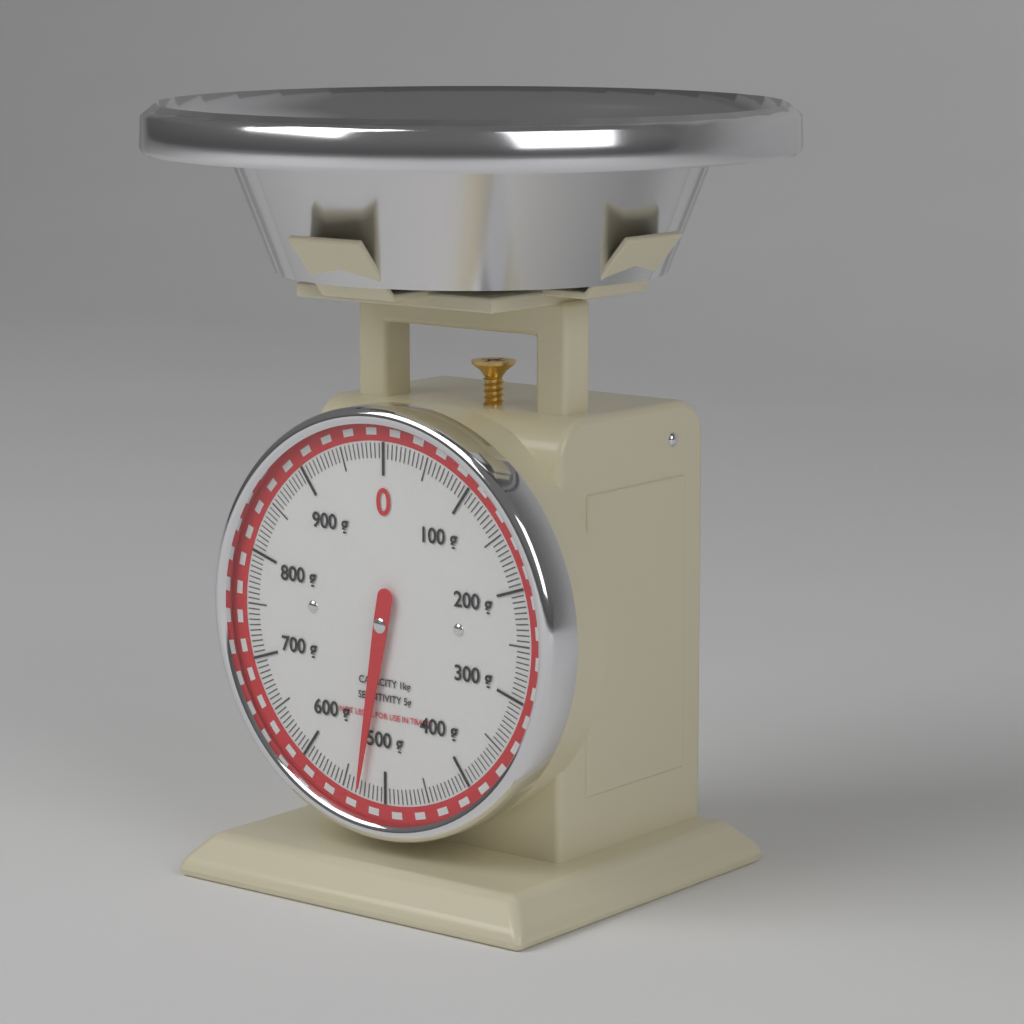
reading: 530 g
